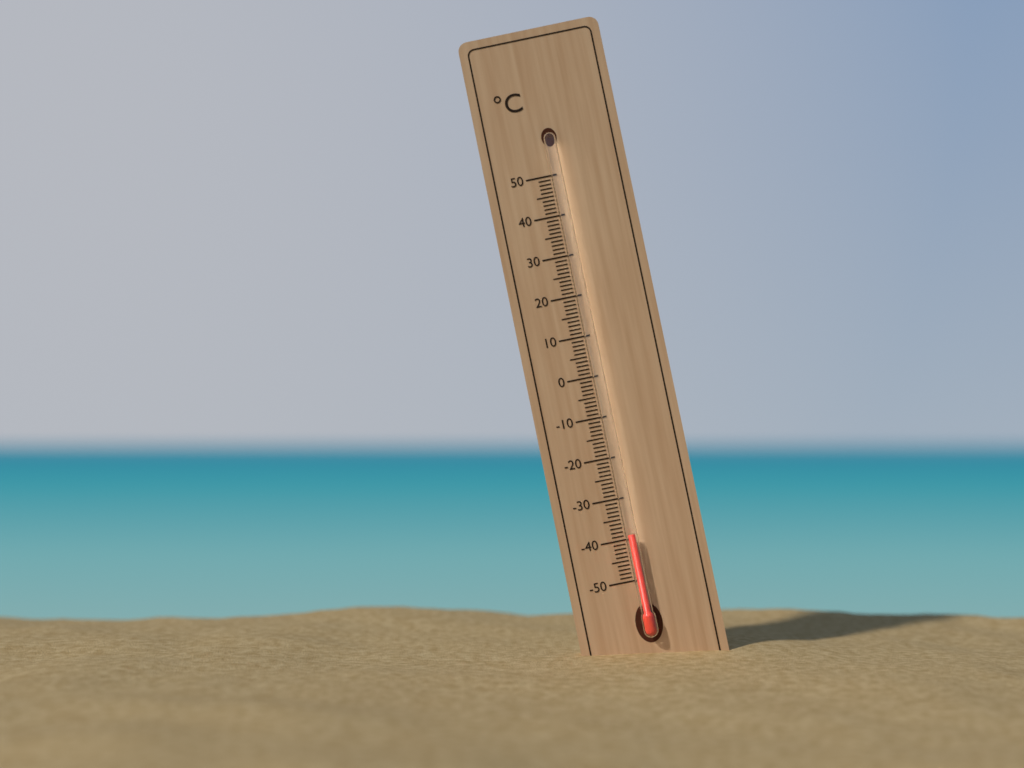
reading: -39 °C
